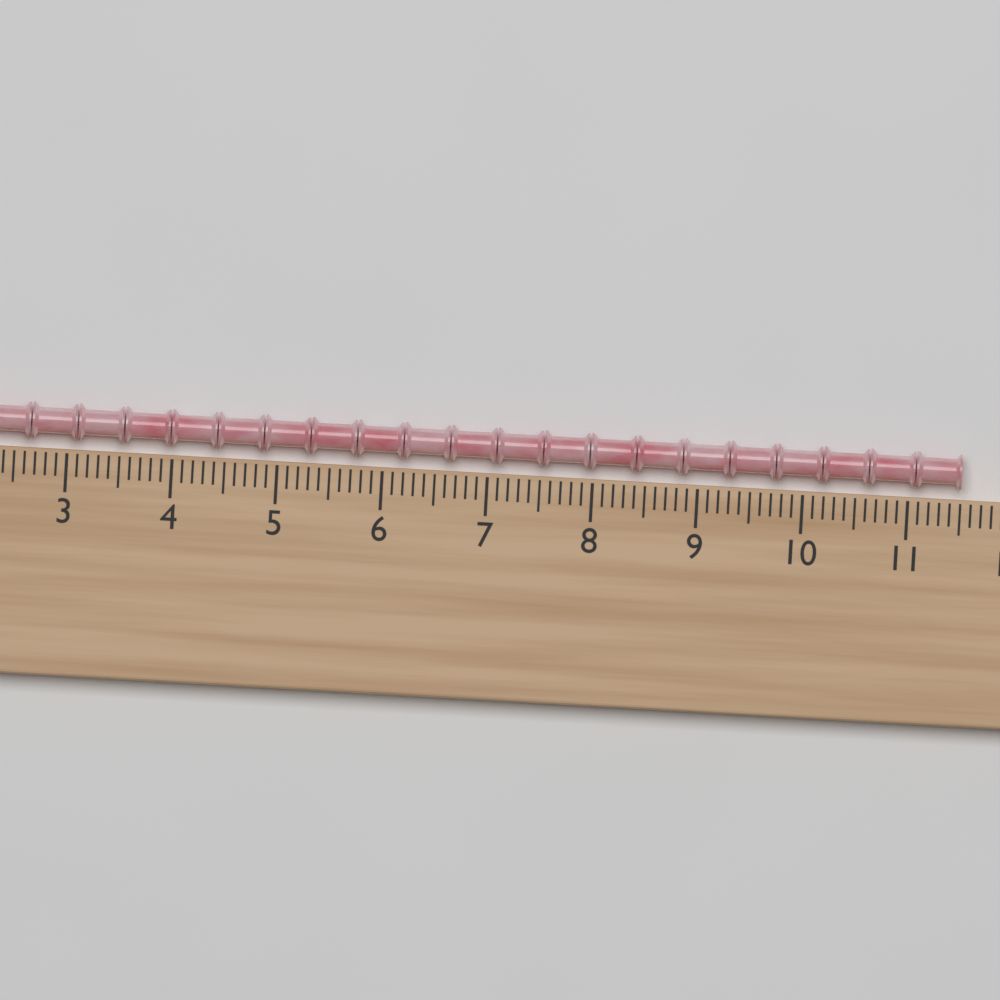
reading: 11.5 (no unit)
